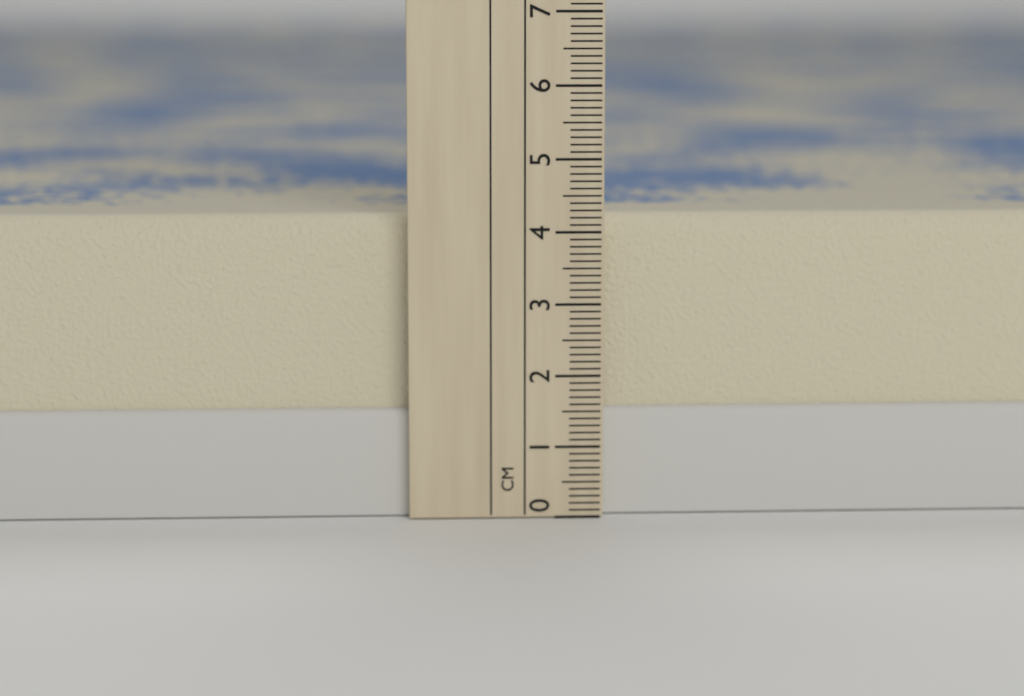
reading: 4.2 cm
